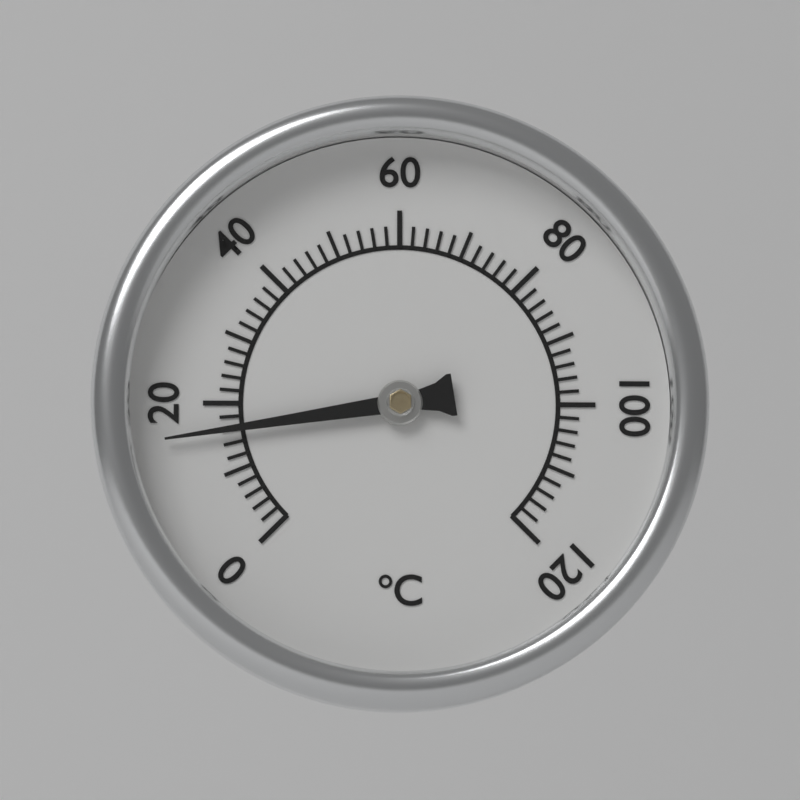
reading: 16 °C
